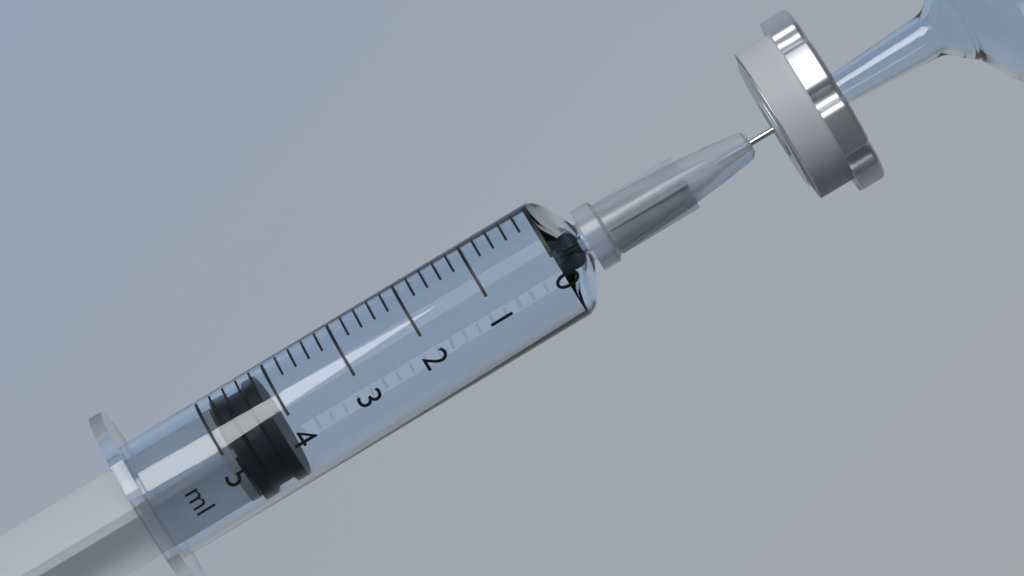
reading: 4.2 ml
